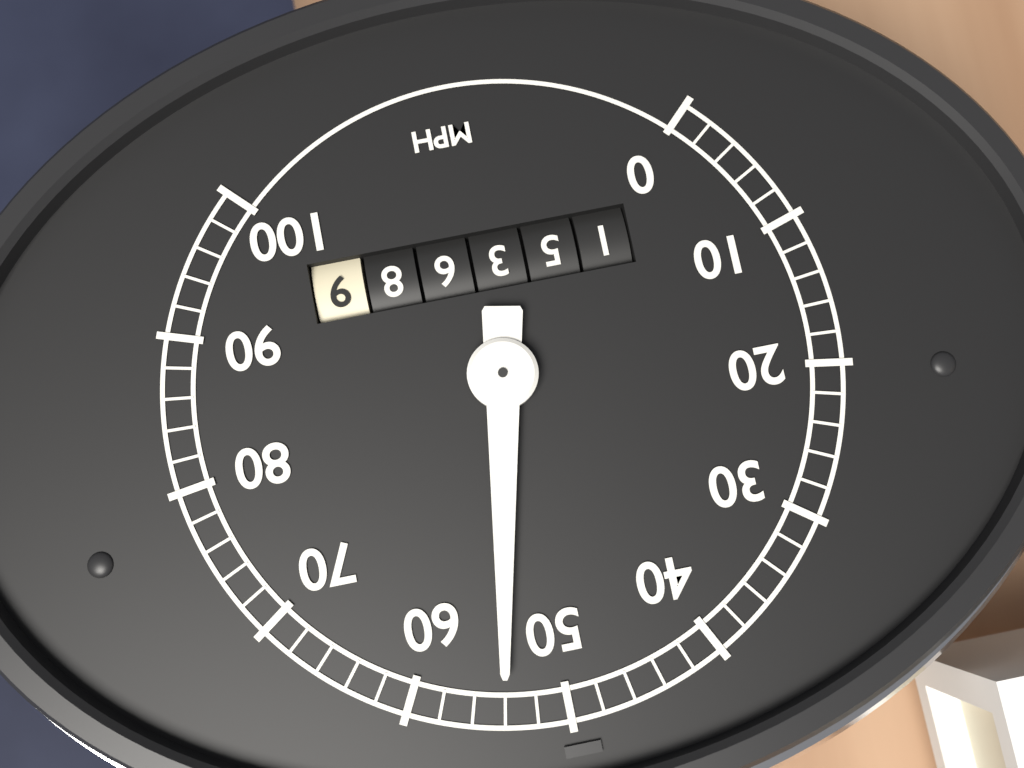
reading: 54 mph
